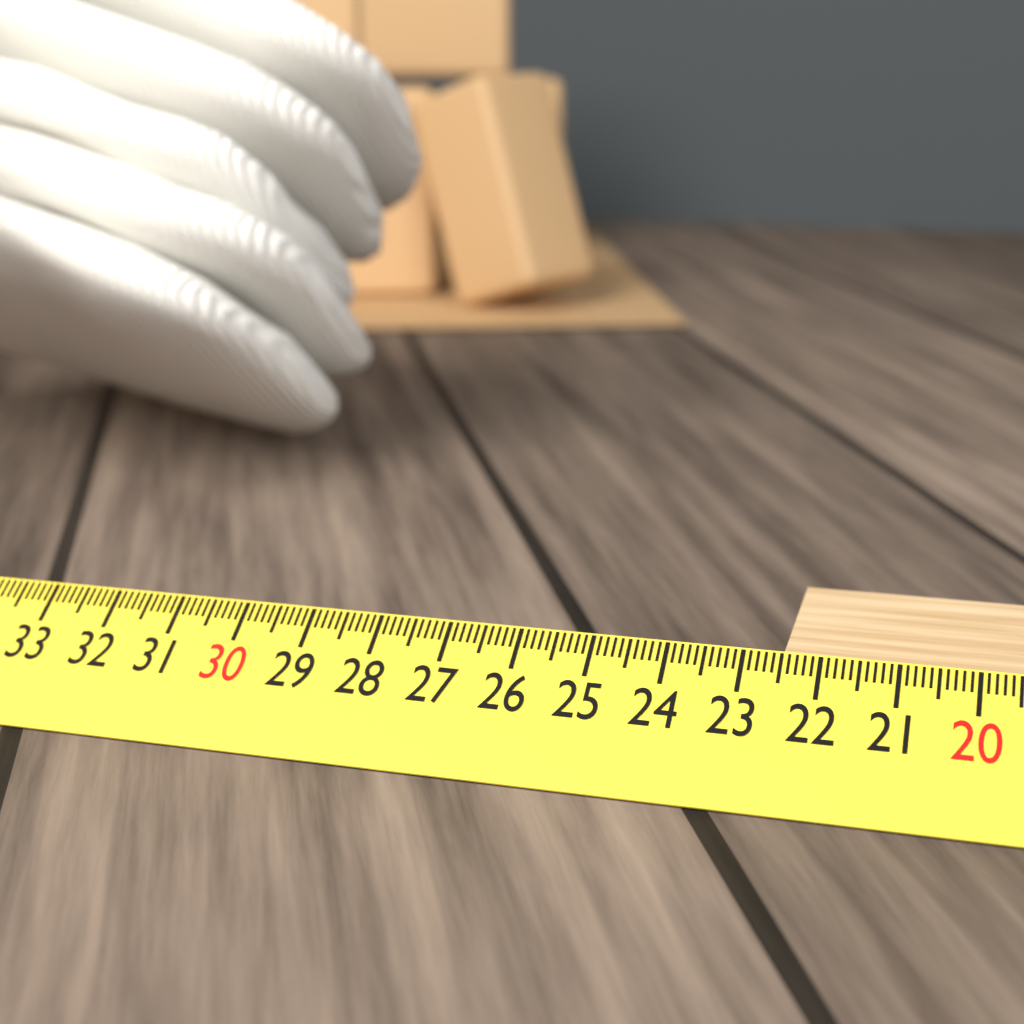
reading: 22.5 cm
